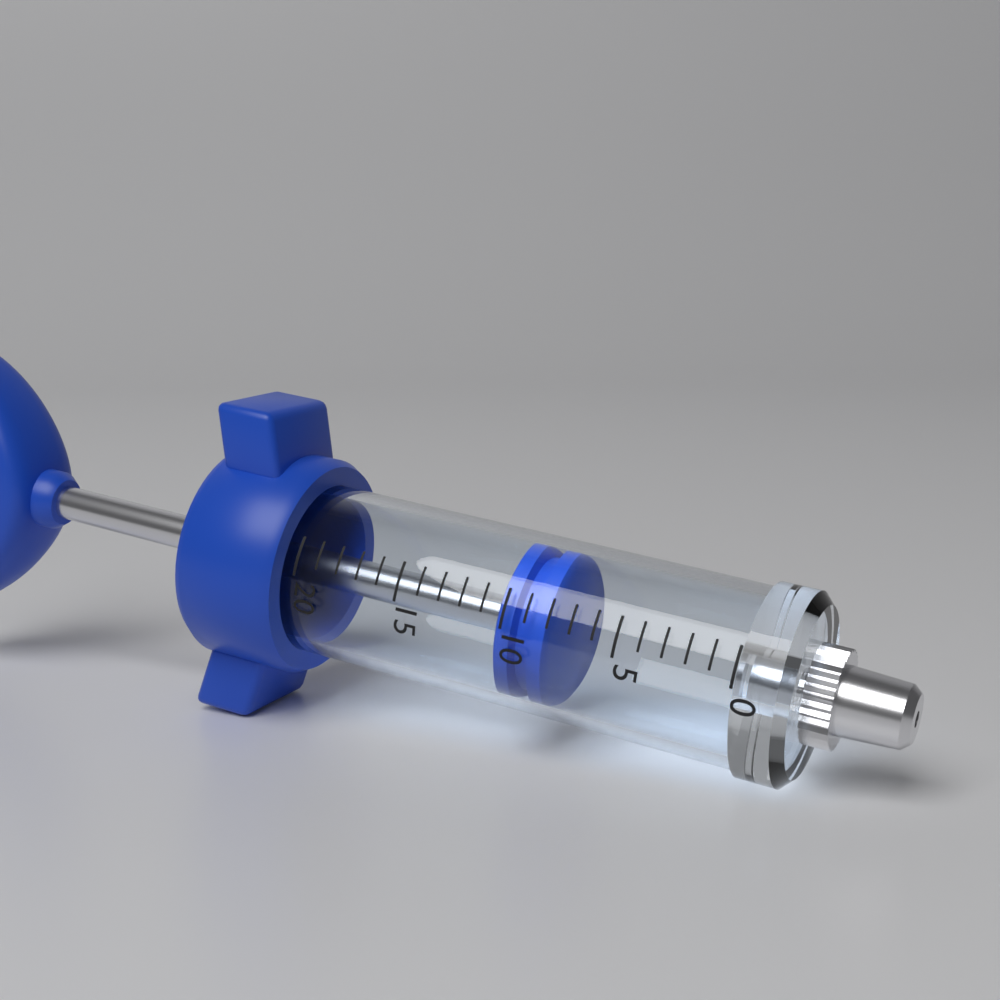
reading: 8 (no unit)
